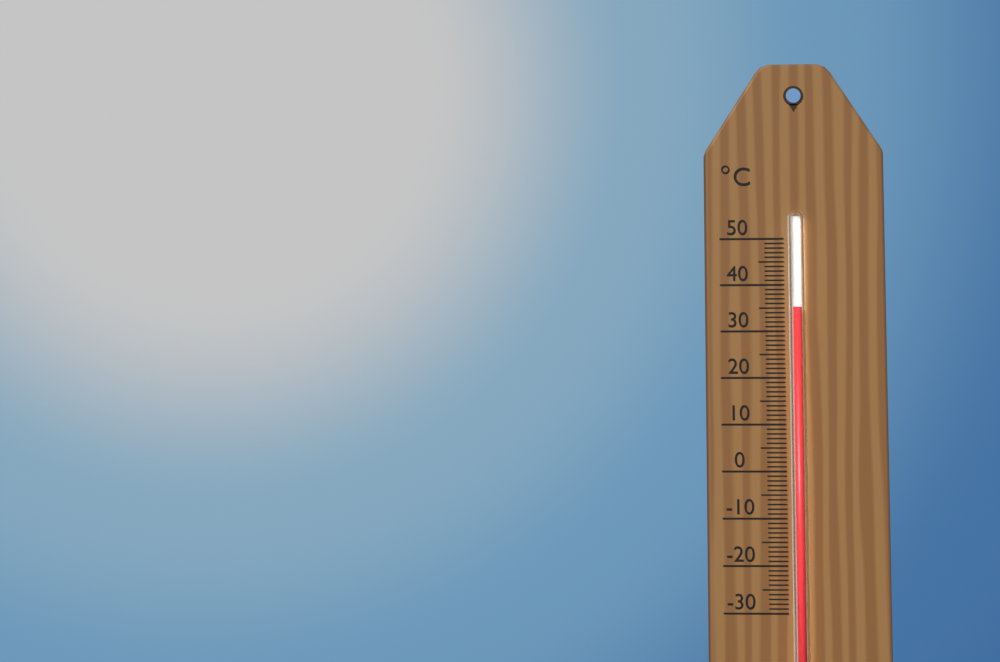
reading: 35 °C
